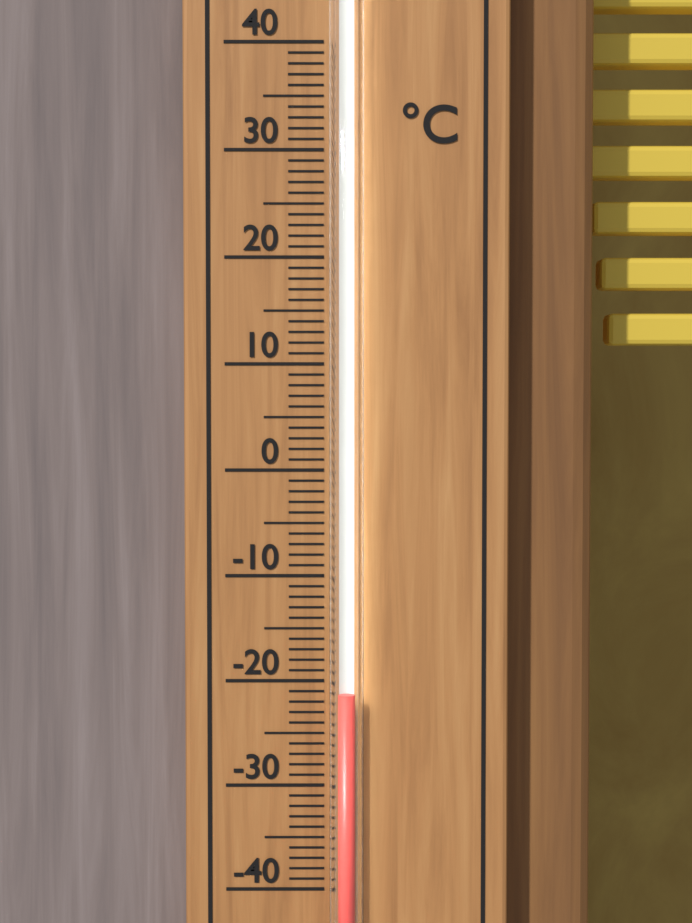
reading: -21 °C
